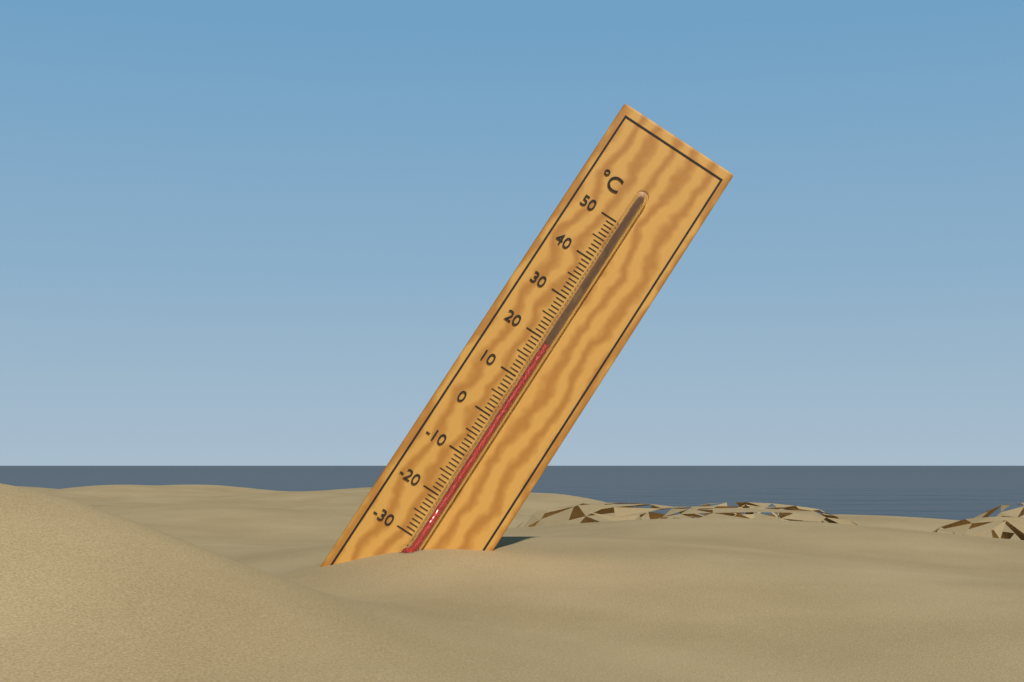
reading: 19 °C
